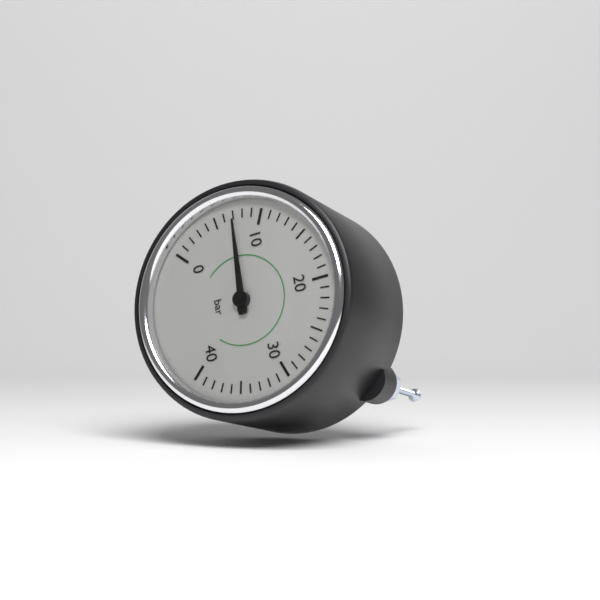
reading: 7 bar
